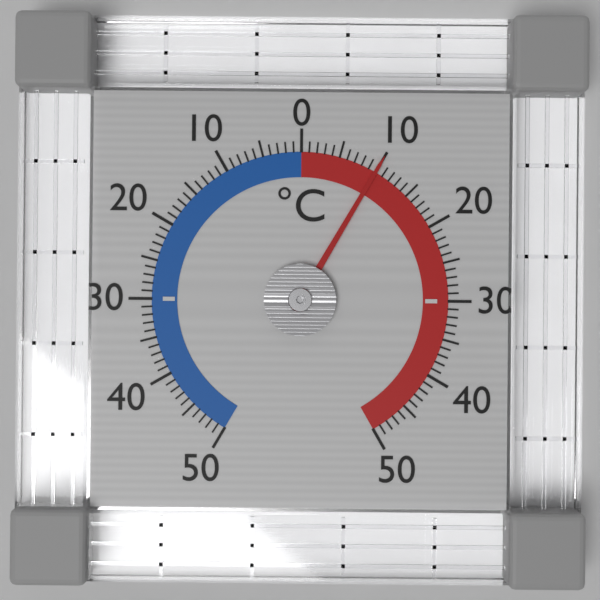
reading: 10 °C
